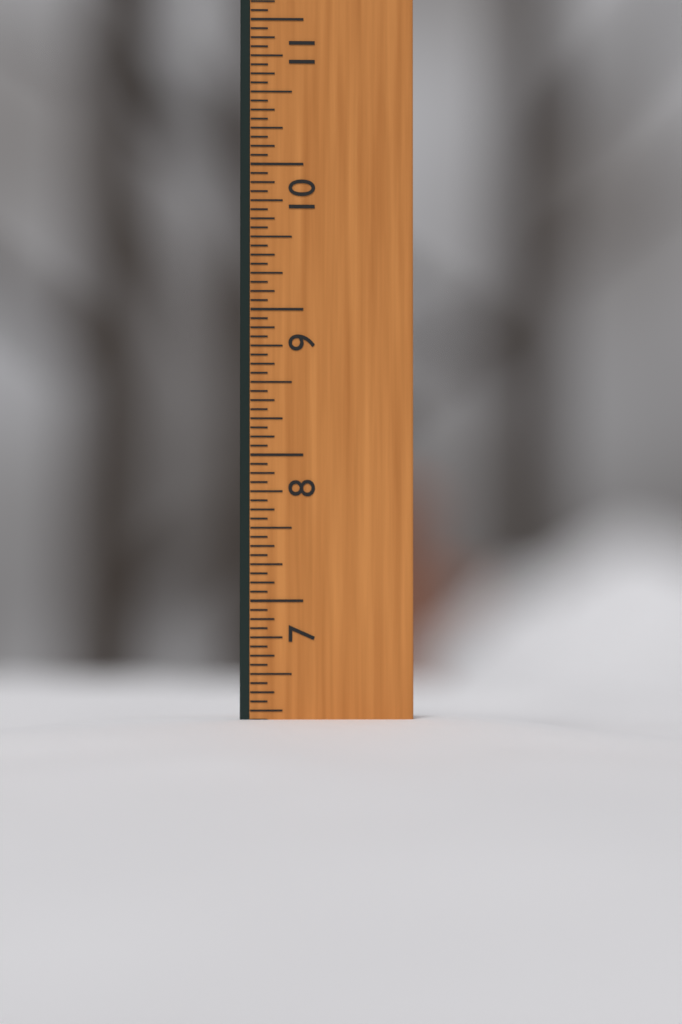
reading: 6.1875 in
